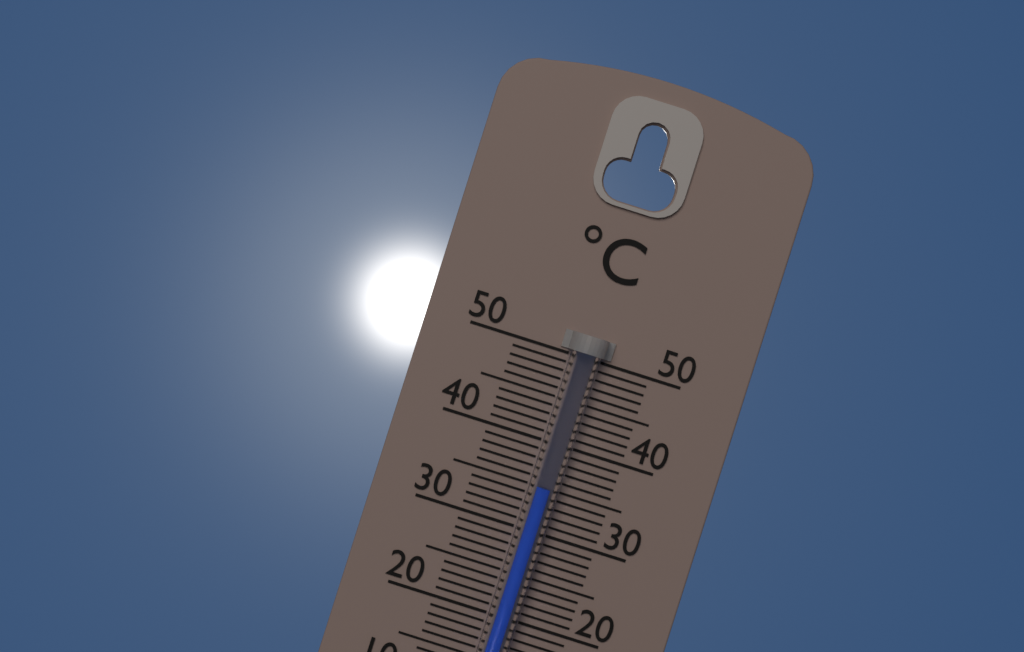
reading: 35 °C
